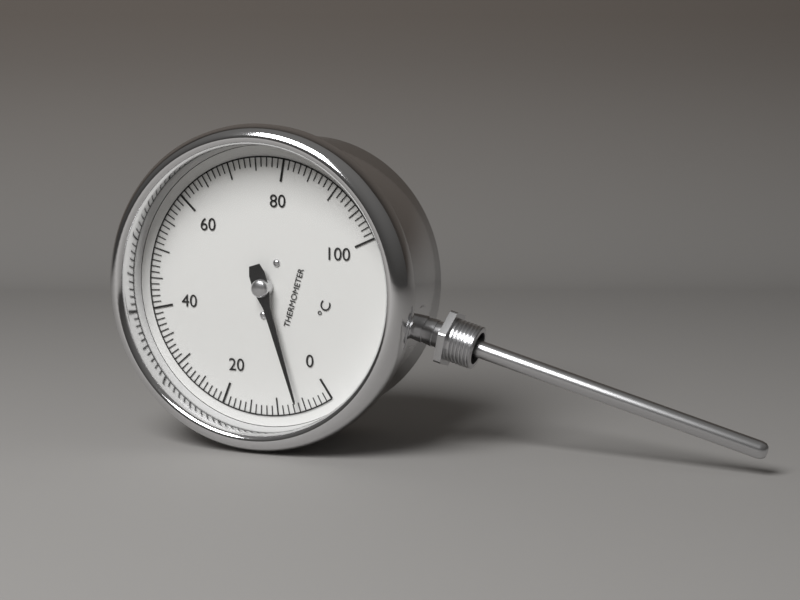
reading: 6 °C
